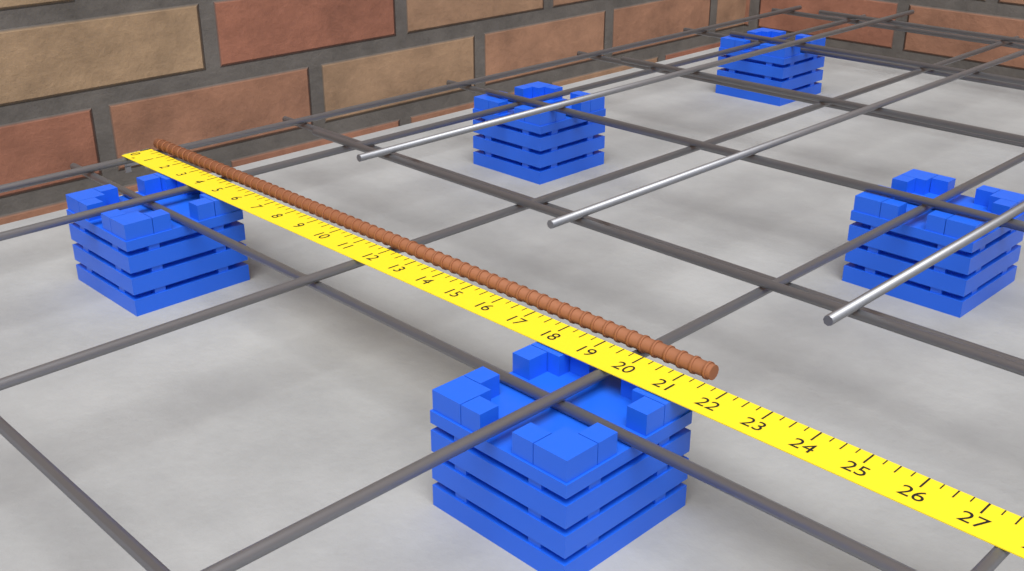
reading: 21.50 in
